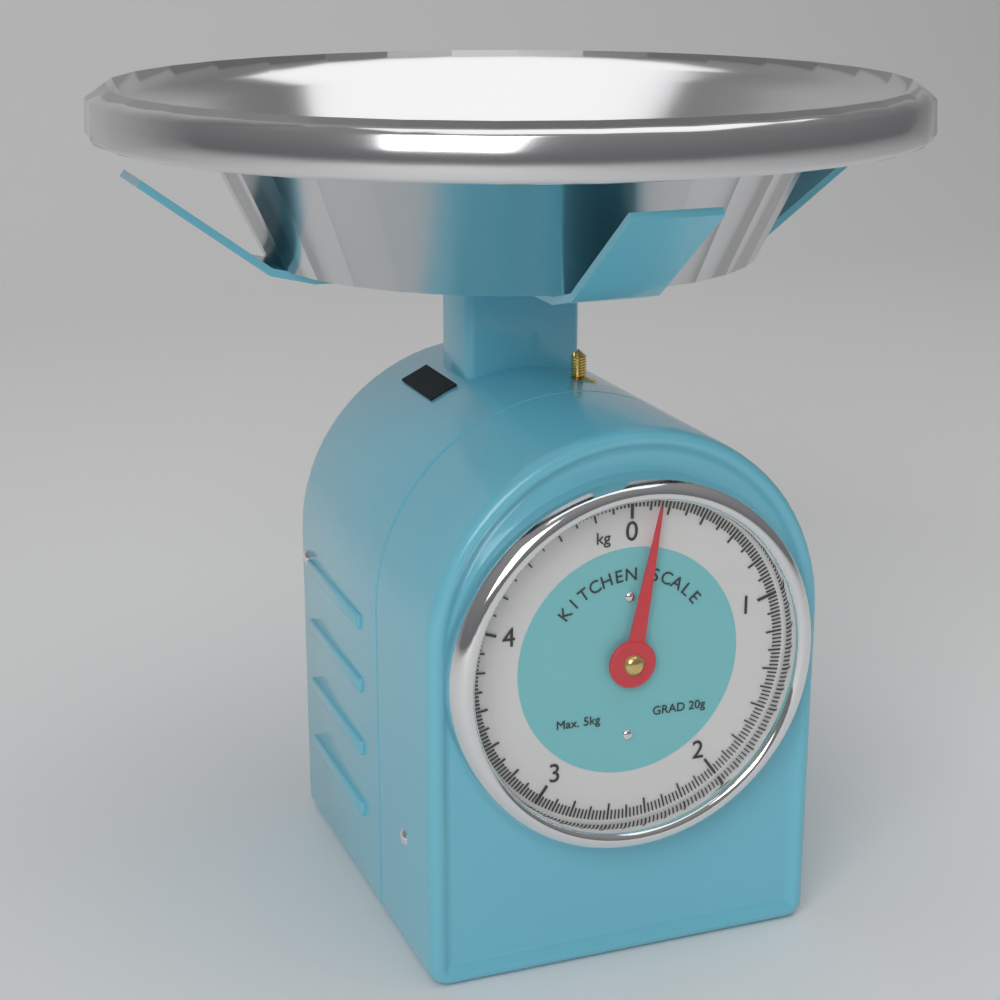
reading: 0.14 kg
